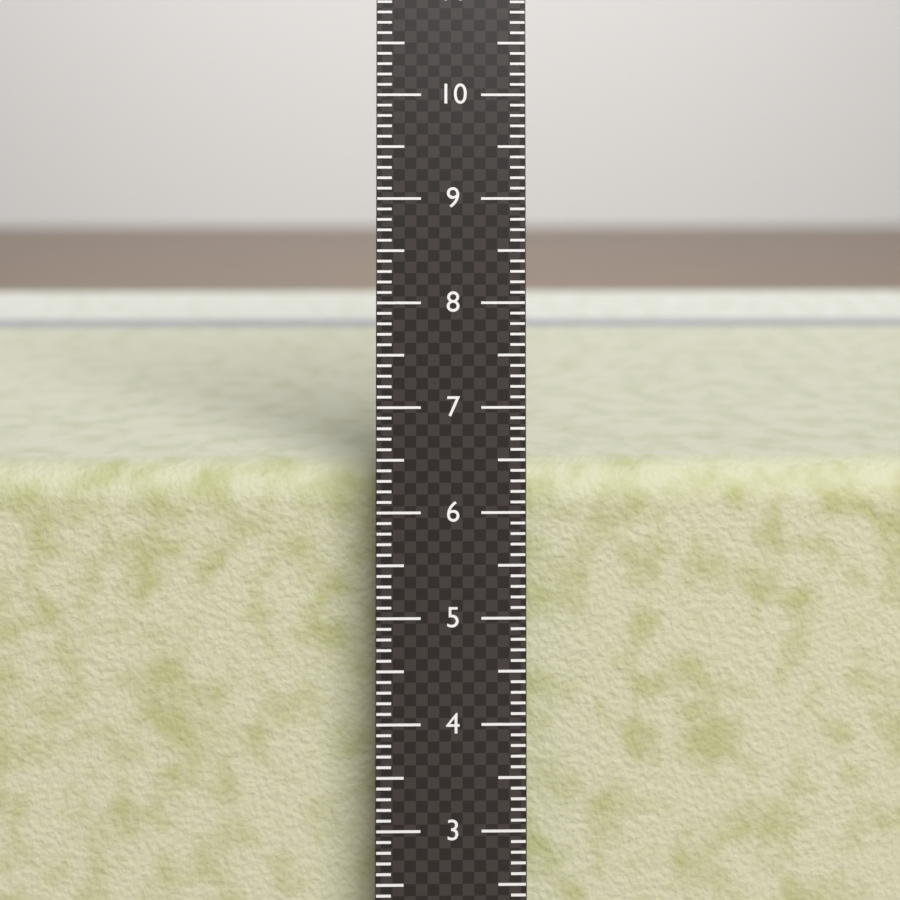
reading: 6.3 cm
